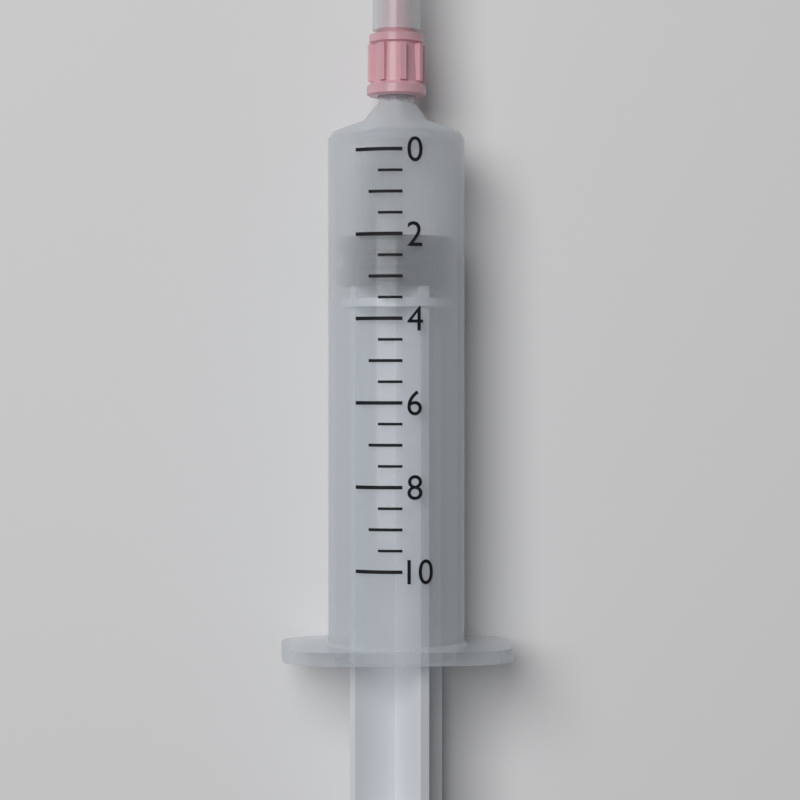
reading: 2.0 (no unit)
